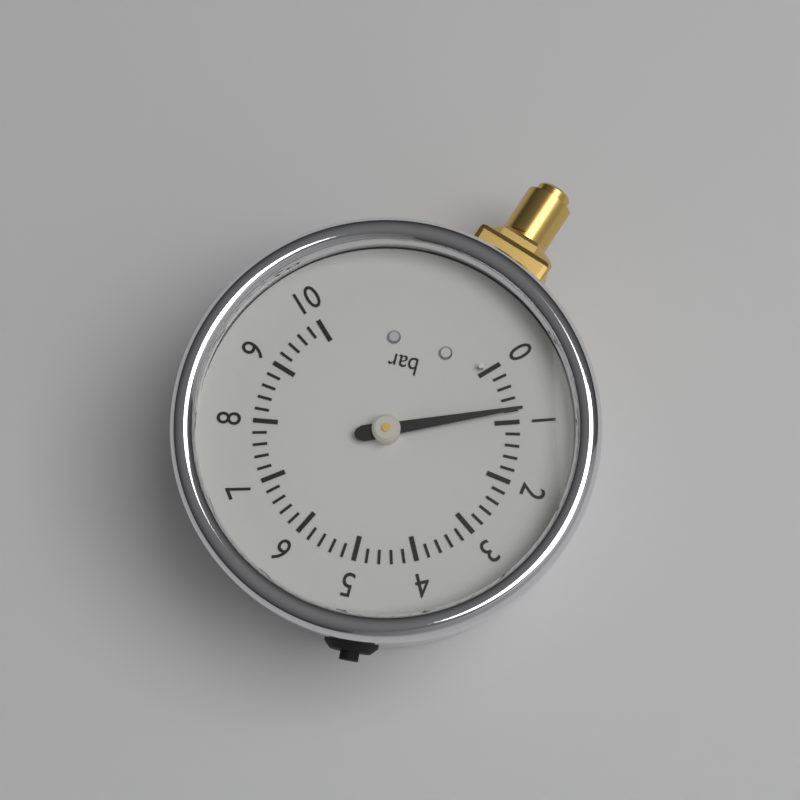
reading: 0.8 bar
